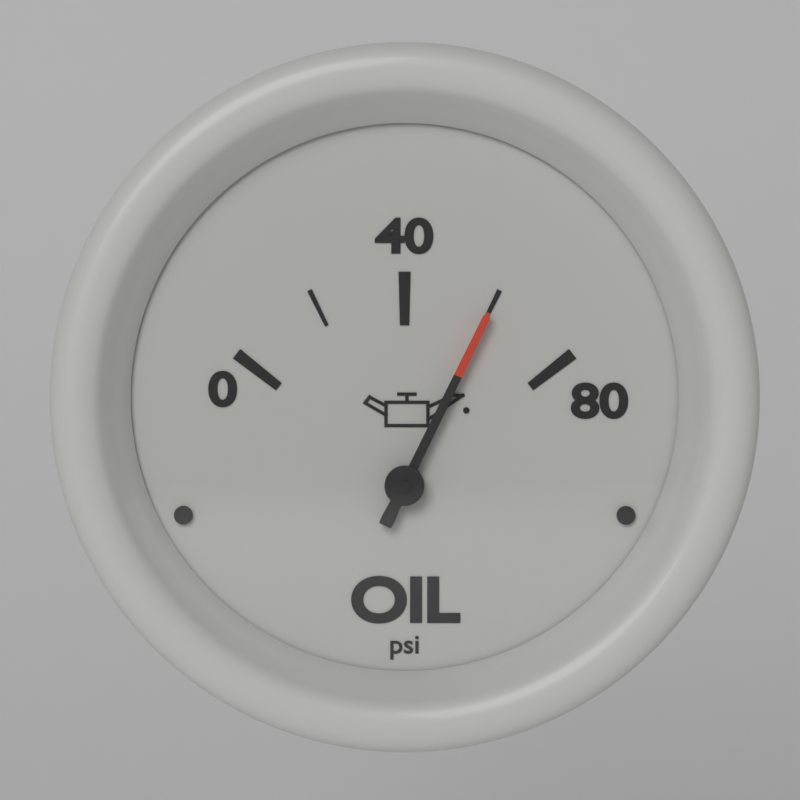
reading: 60 psi
